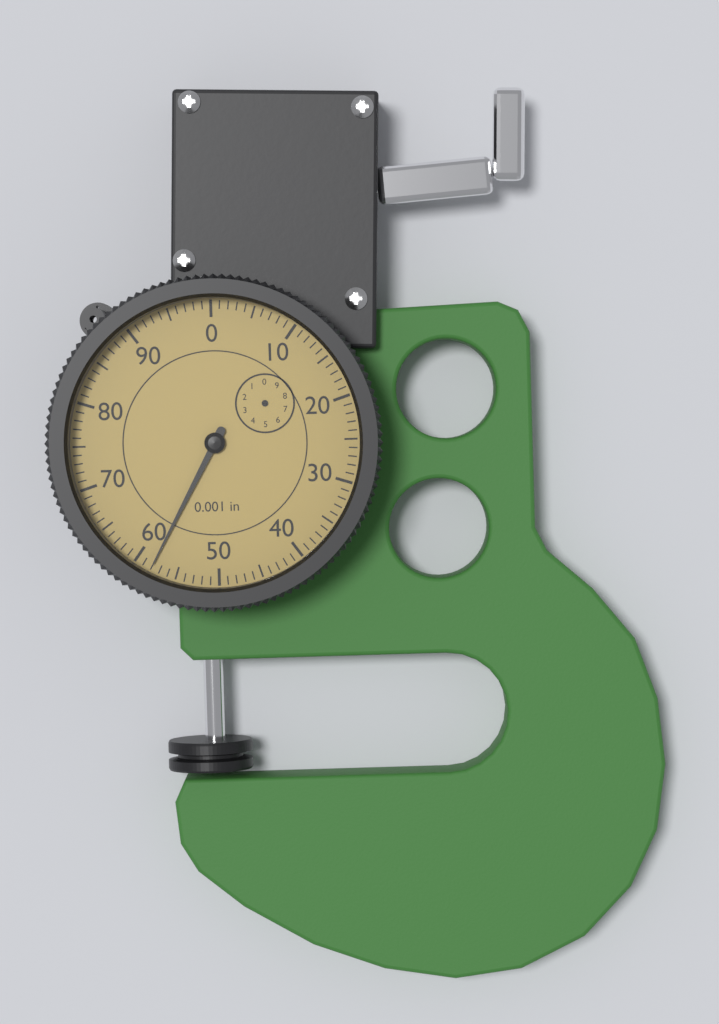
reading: 58 0.001 in
